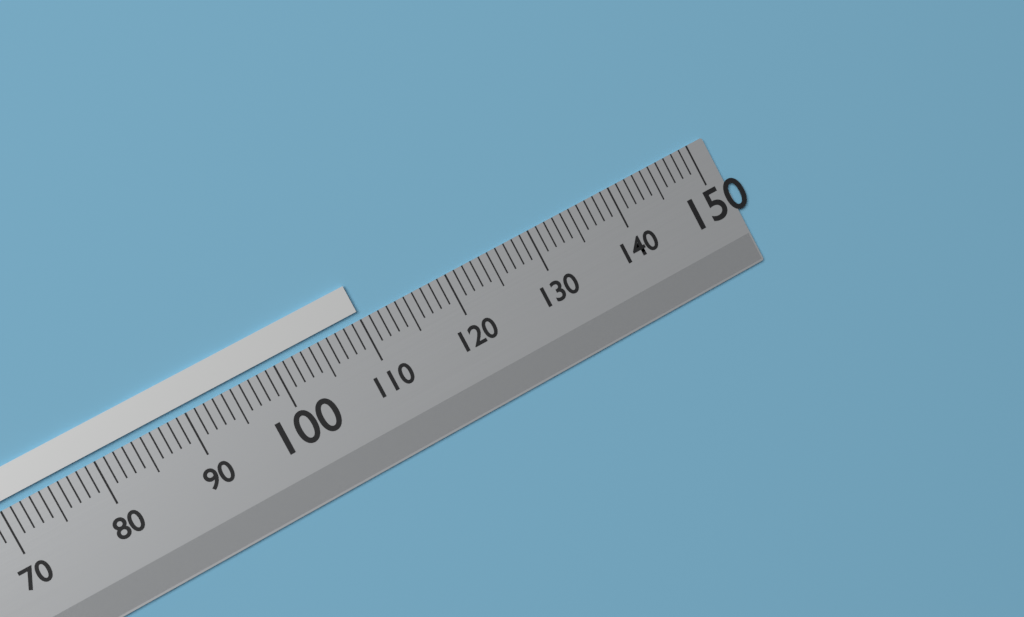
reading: 110 (no unit)
